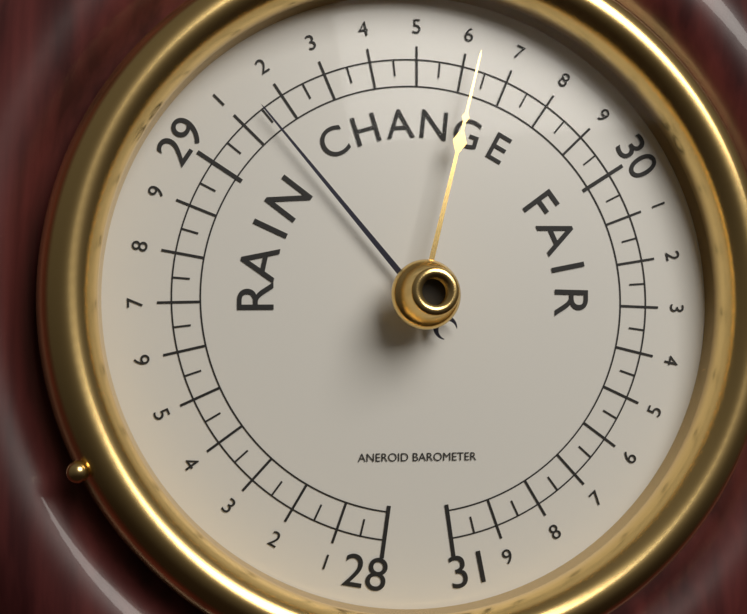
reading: 29.15 (no unit)
